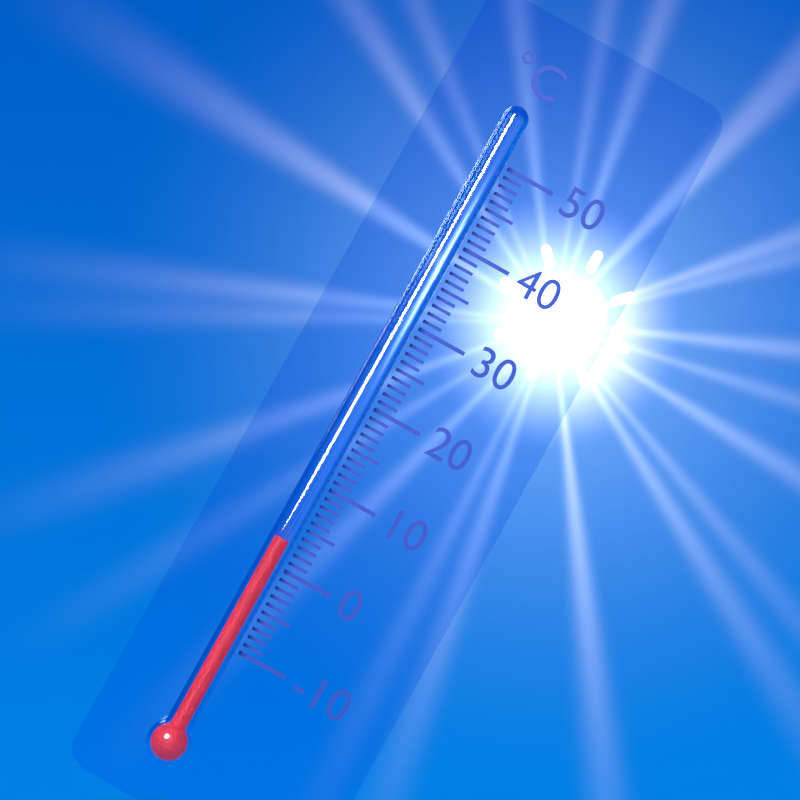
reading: 3 °C
